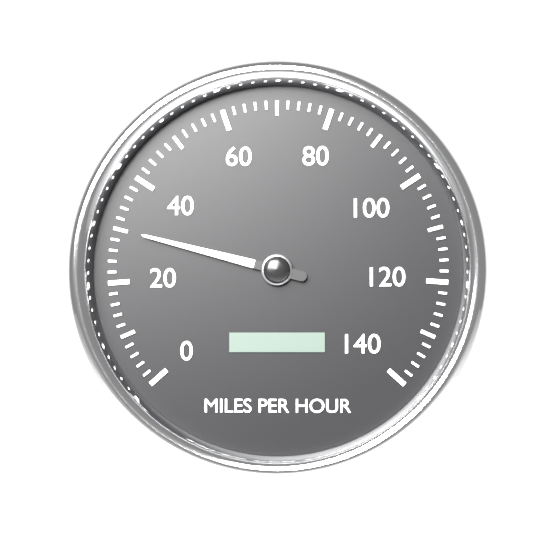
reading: 30 mph
